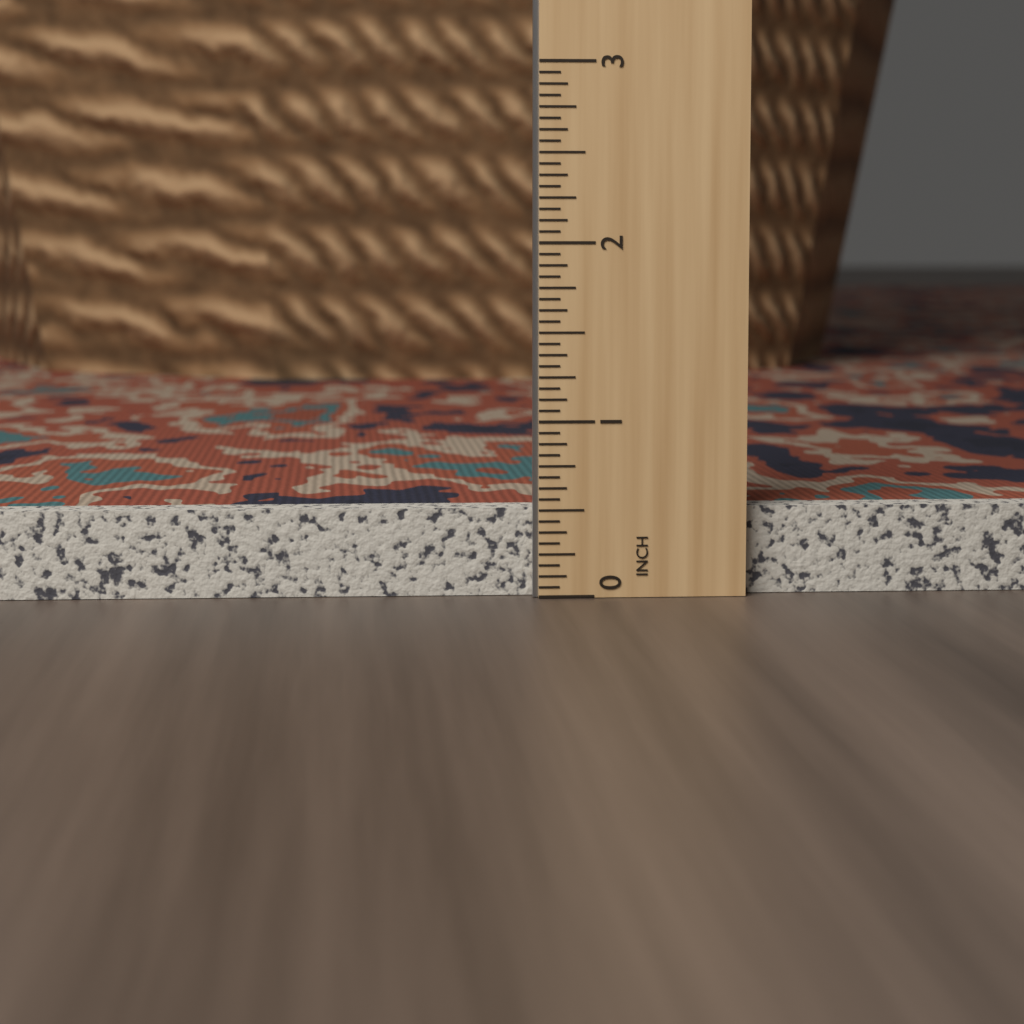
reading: 0.5000 in
